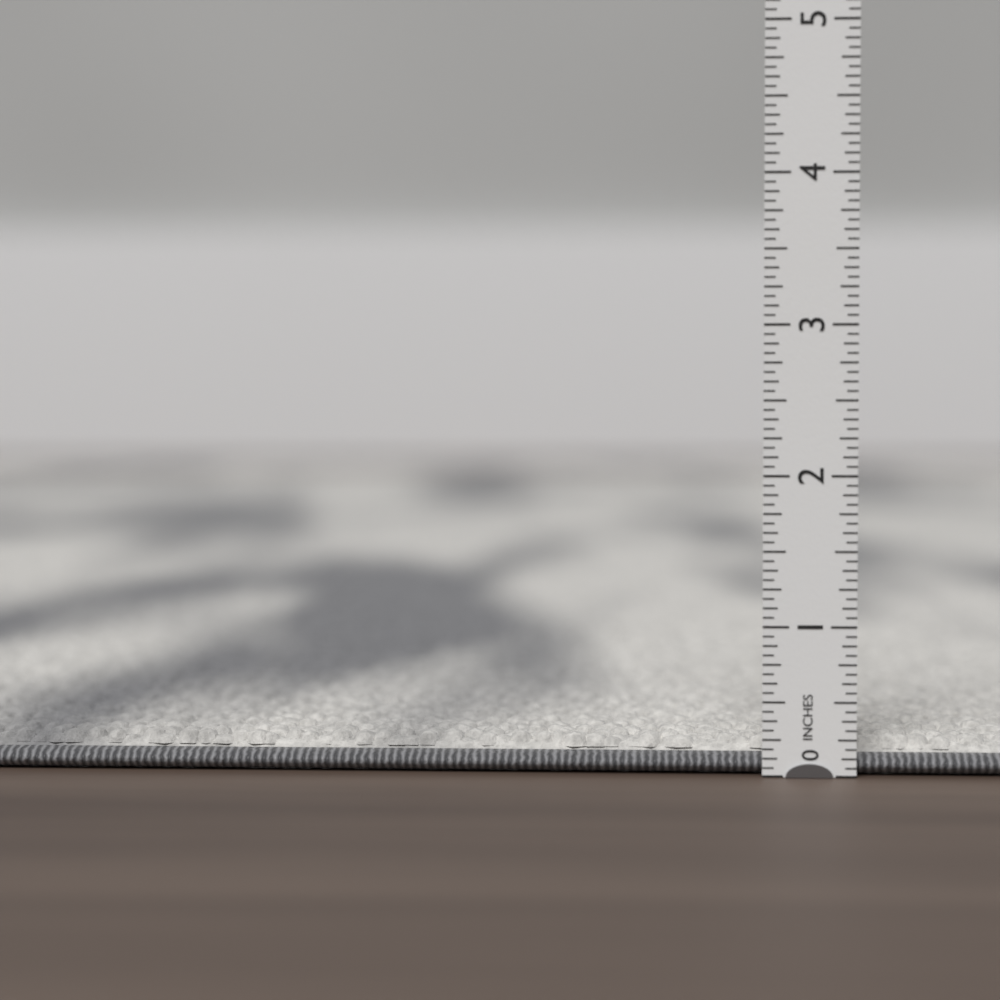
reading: 0.2500 in
